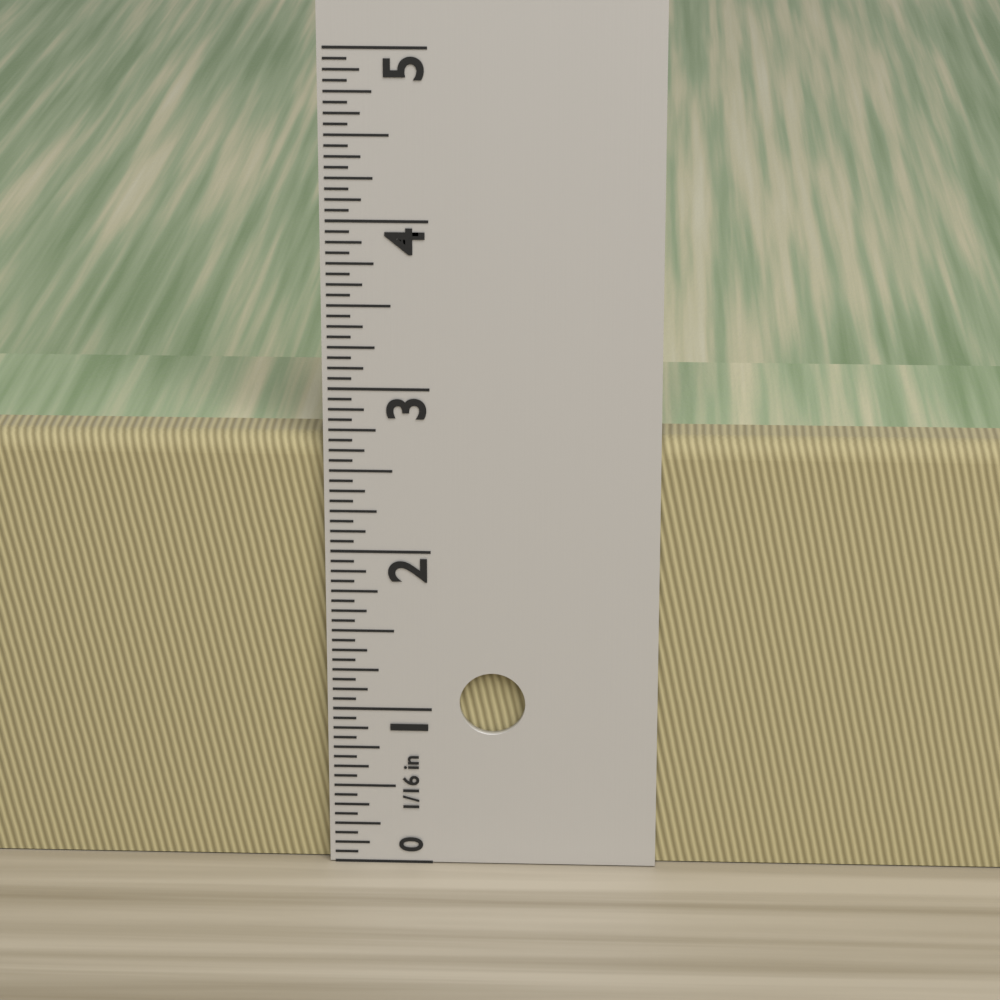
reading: 2.6875 in
